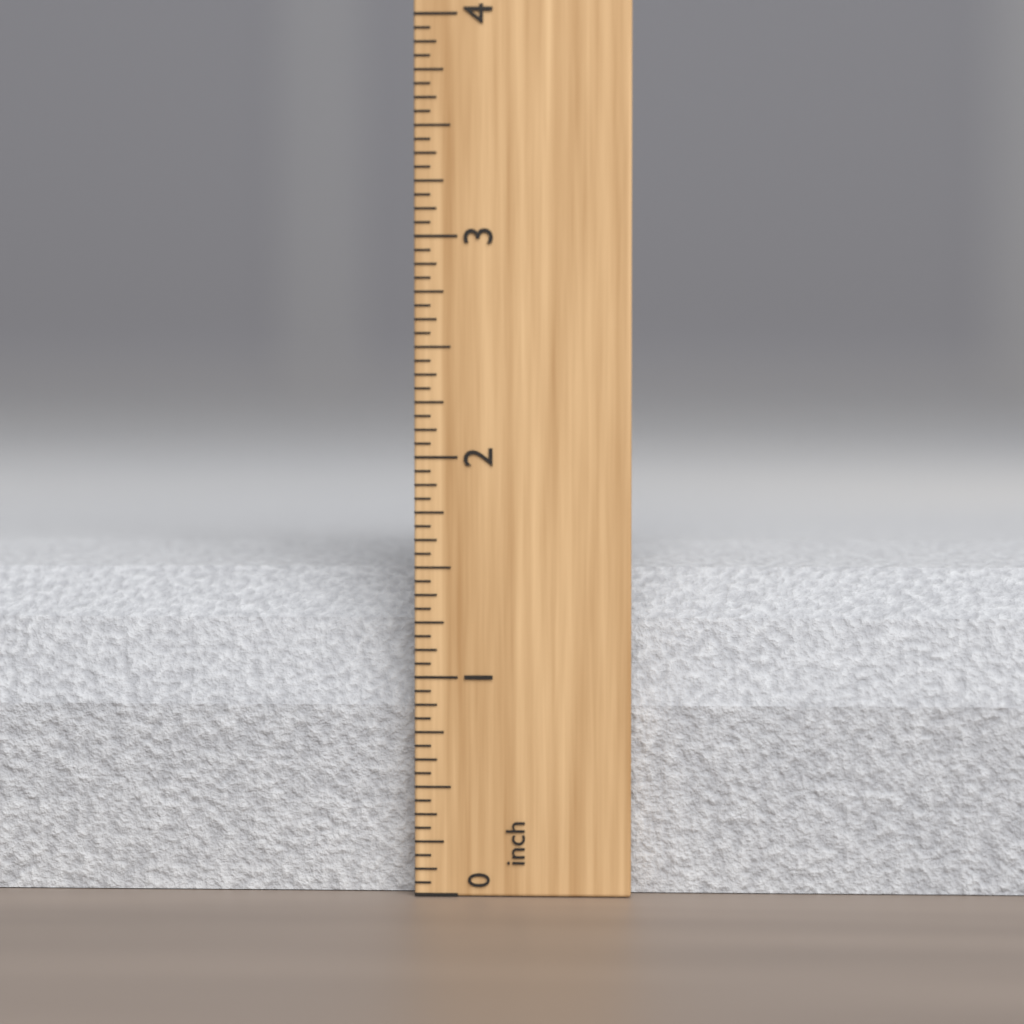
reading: 1.5625 inch
